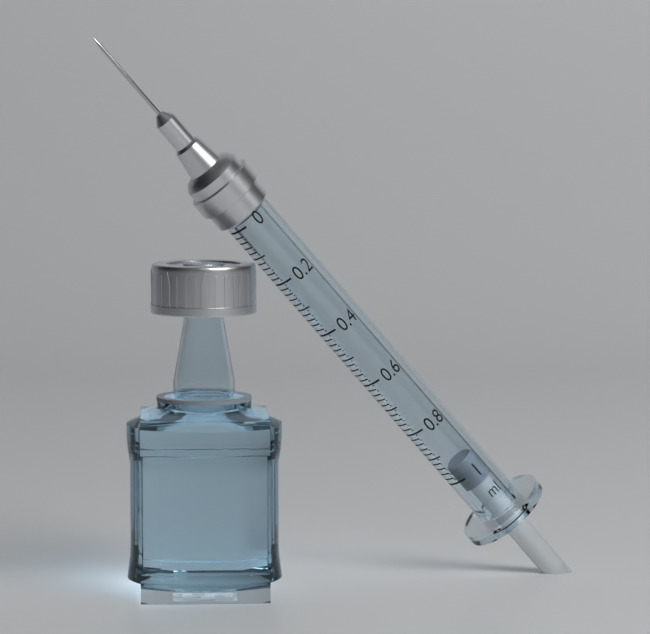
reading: 0.96 ml
